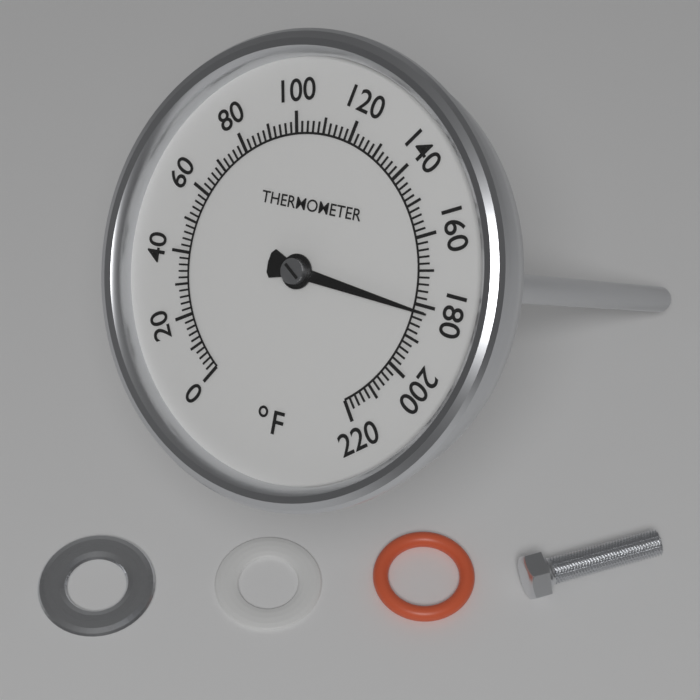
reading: 182 °F
